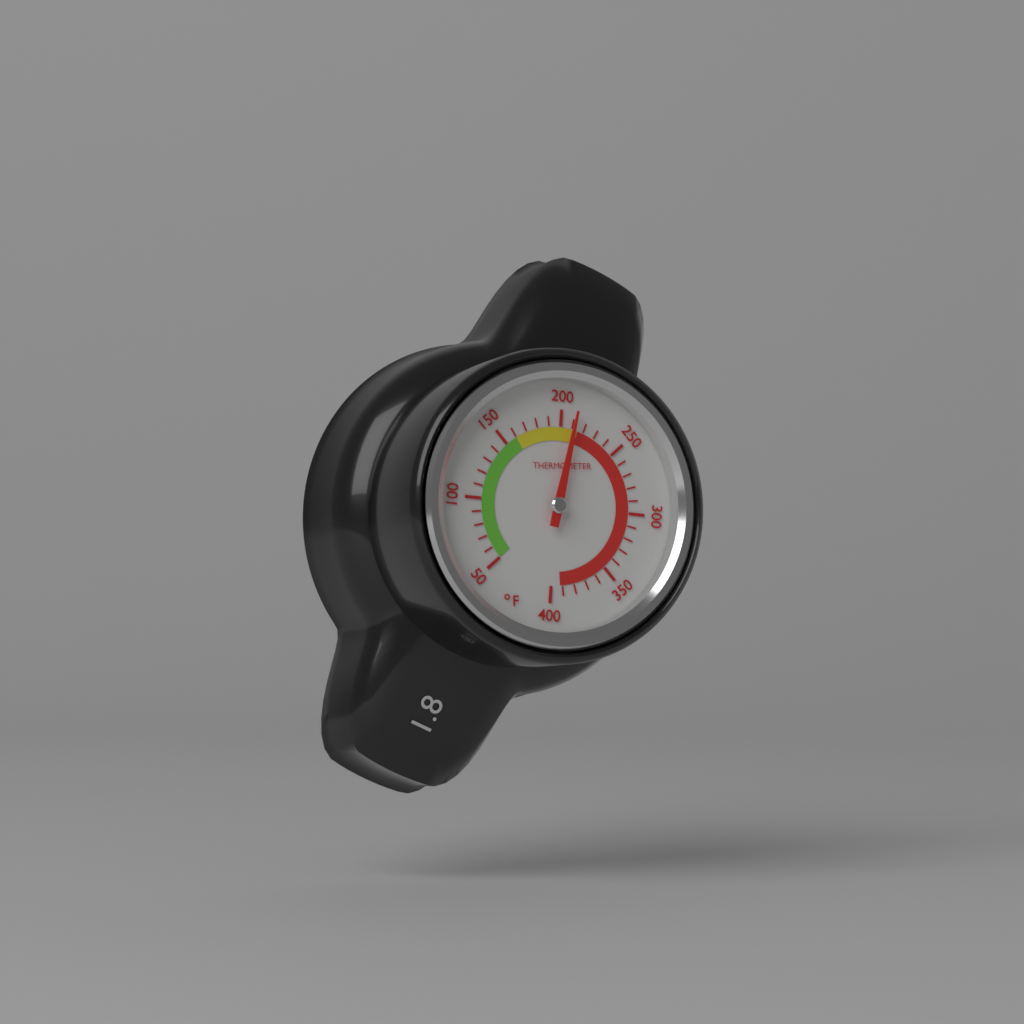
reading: 210 °F
